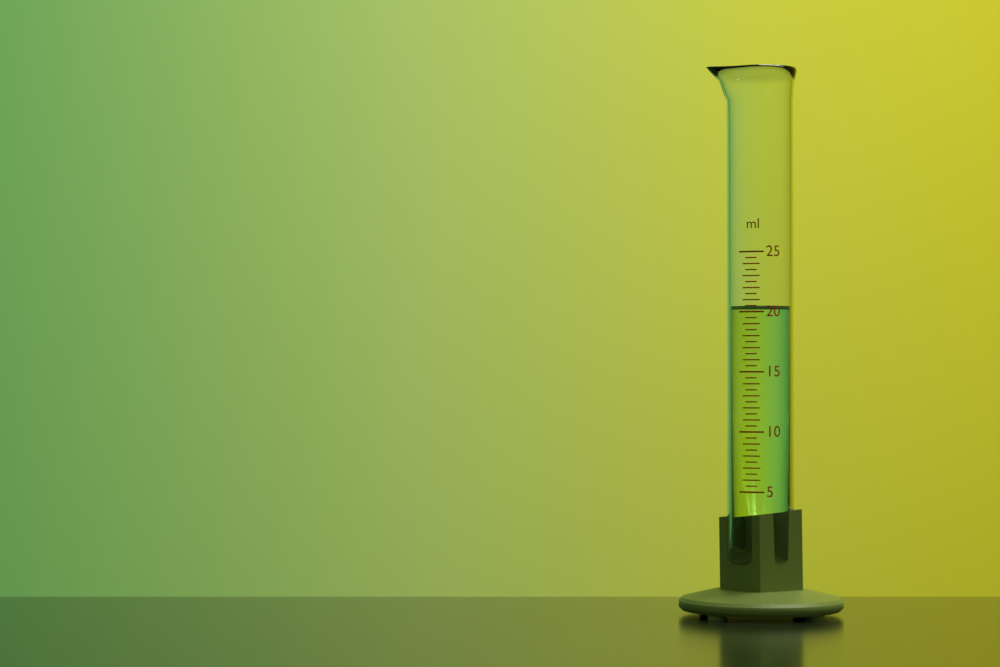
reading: 20.5 ml
